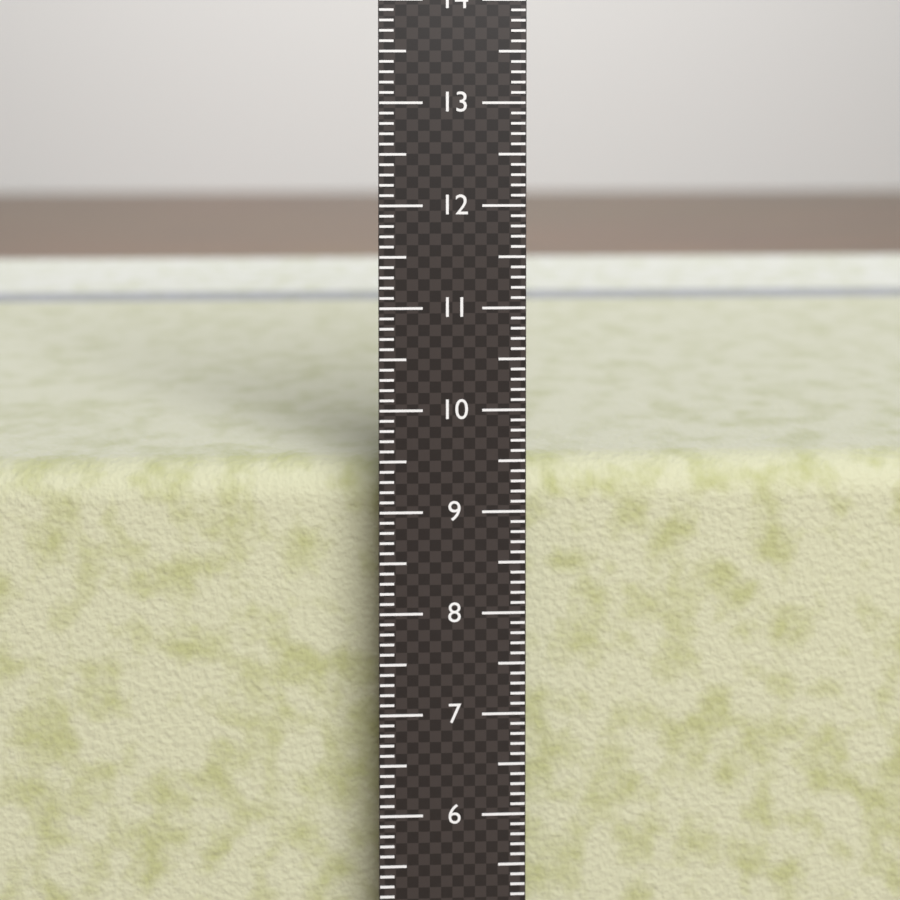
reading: 9.3 cm
